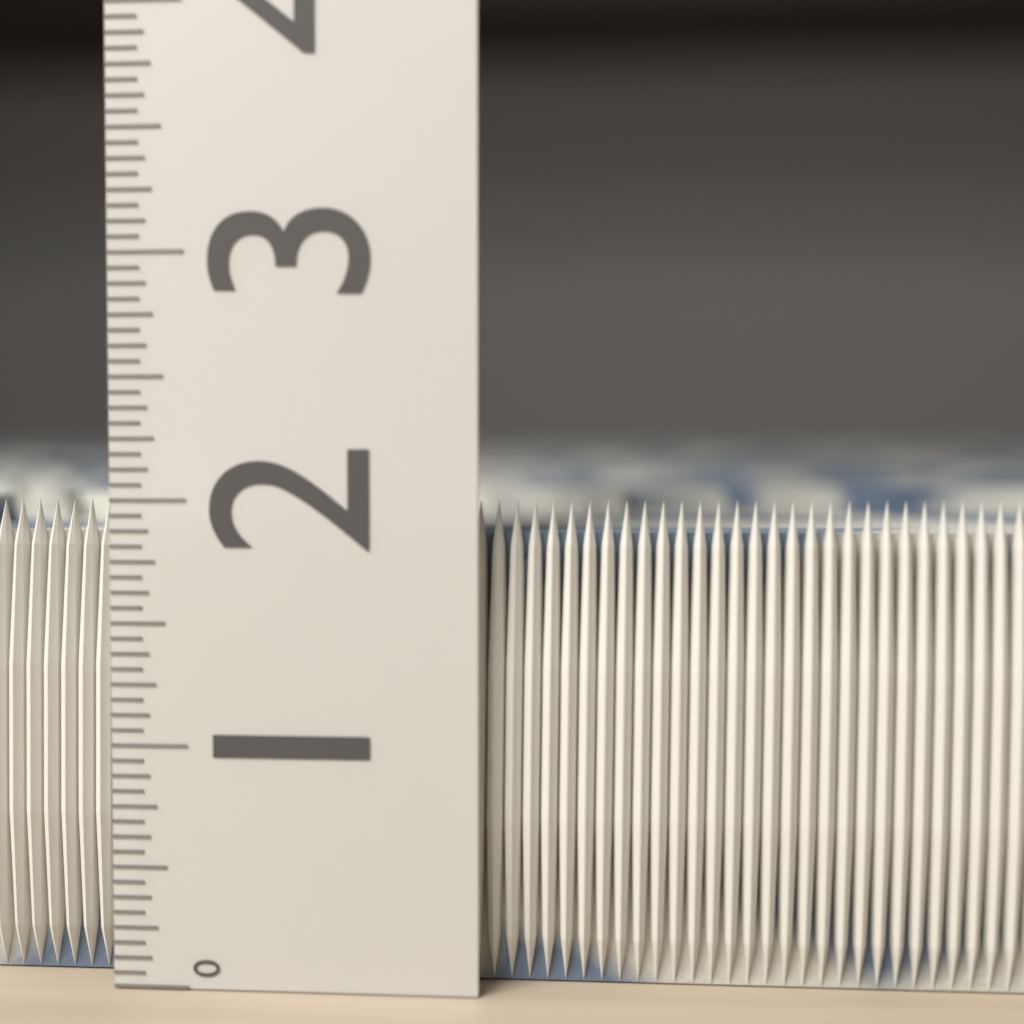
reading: 2.0000 (no unit)
